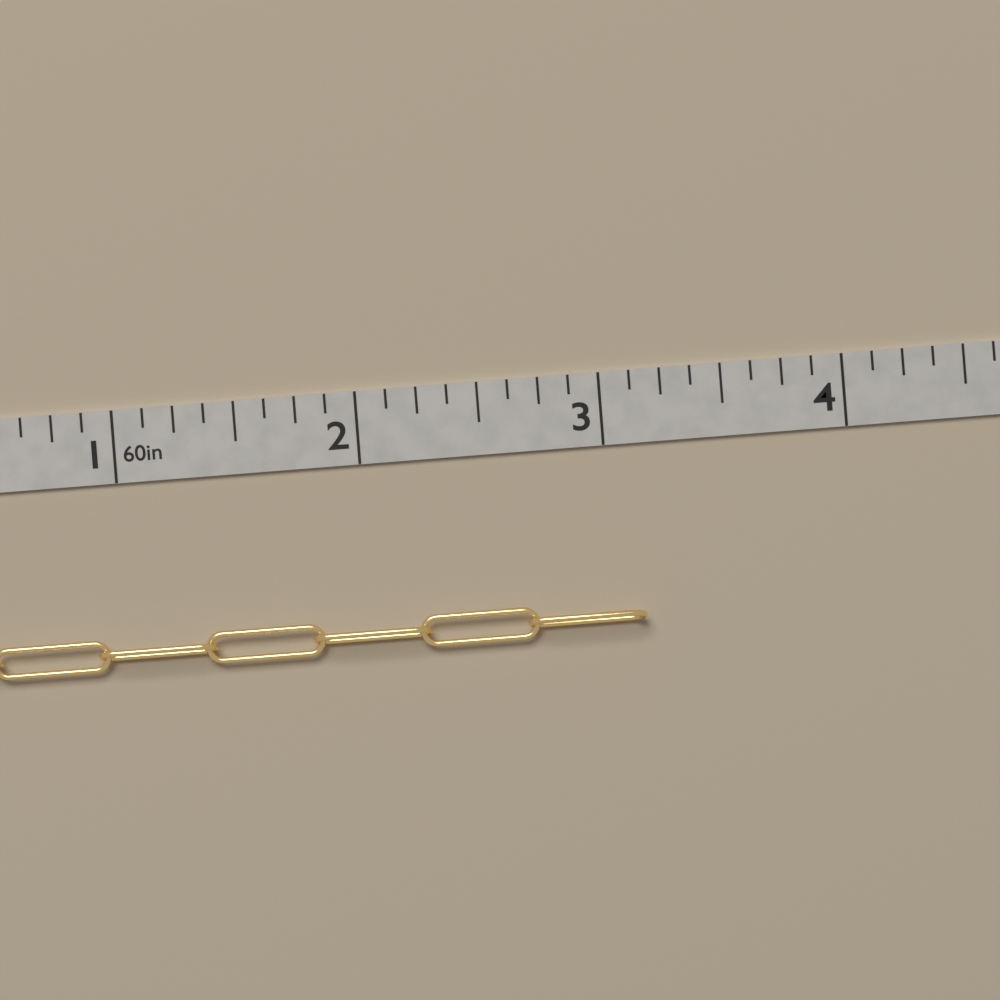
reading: 3.125 in
